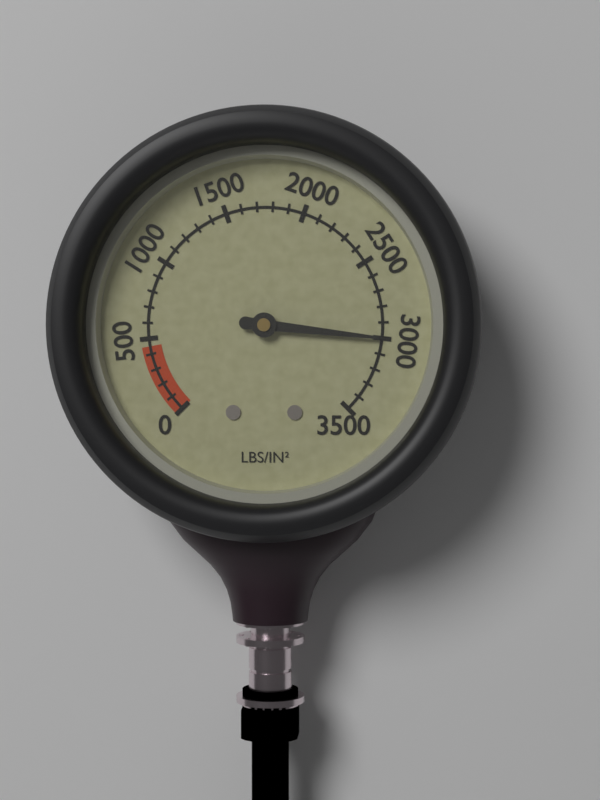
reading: 3000 psi
